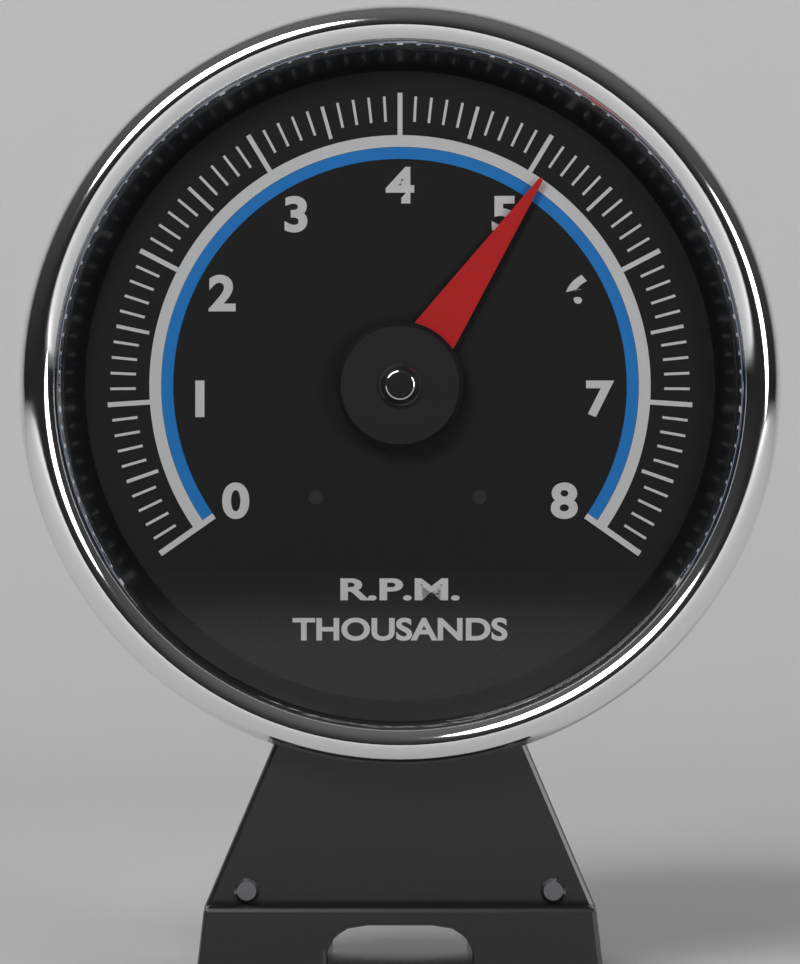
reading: 5100 RPM
